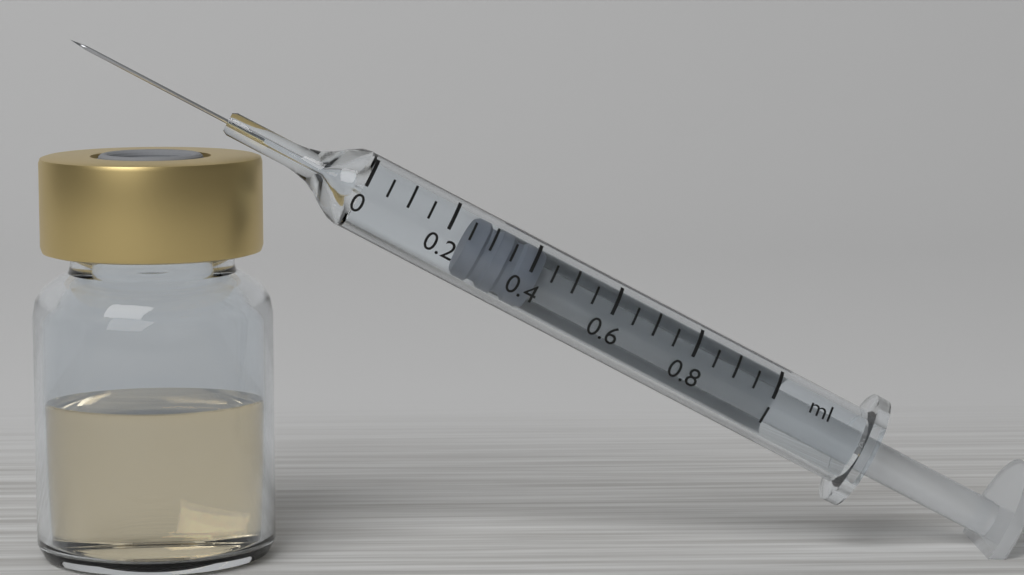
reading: 0.25 ml
